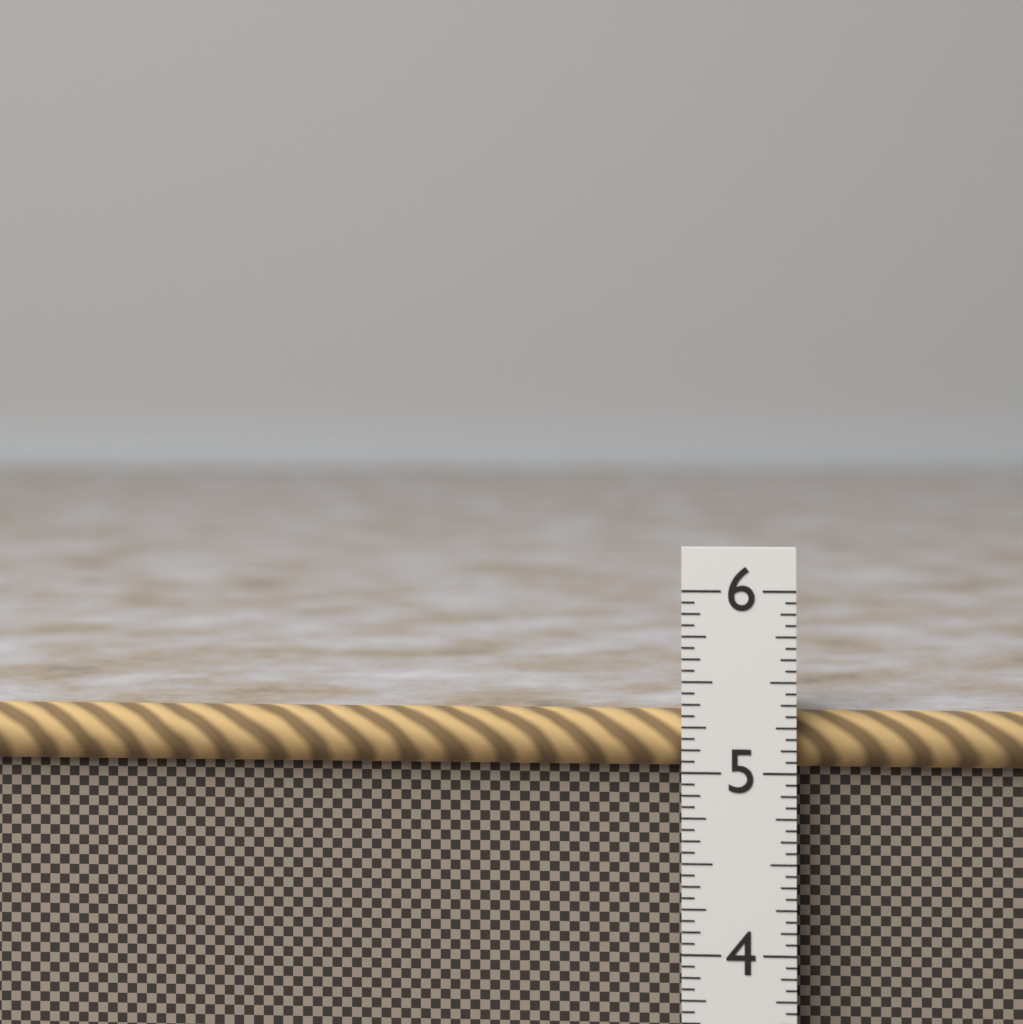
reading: 5.3125 in
